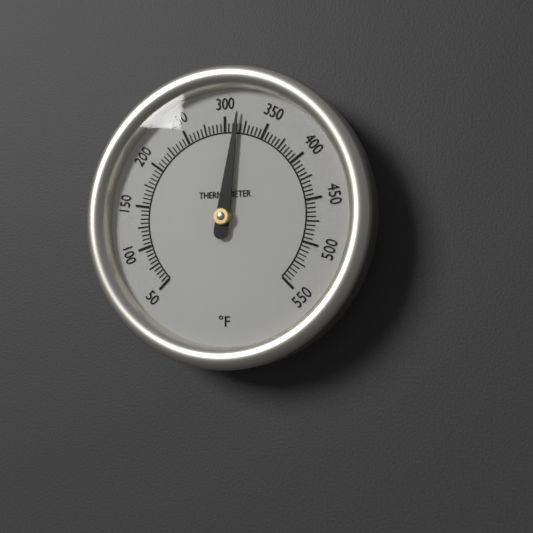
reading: 315 °F
